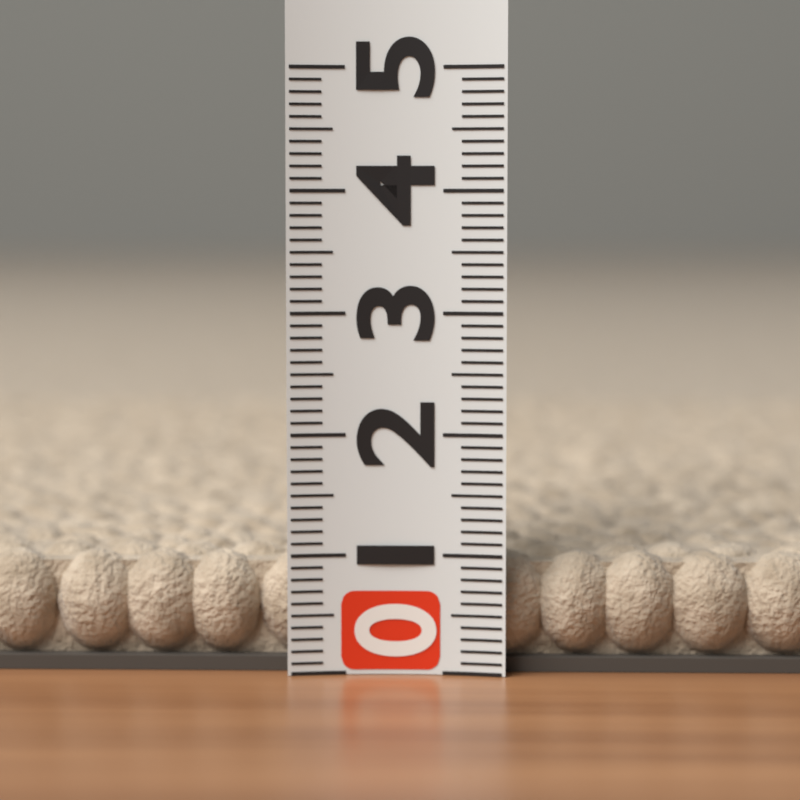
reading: 1.0 (no unit)
